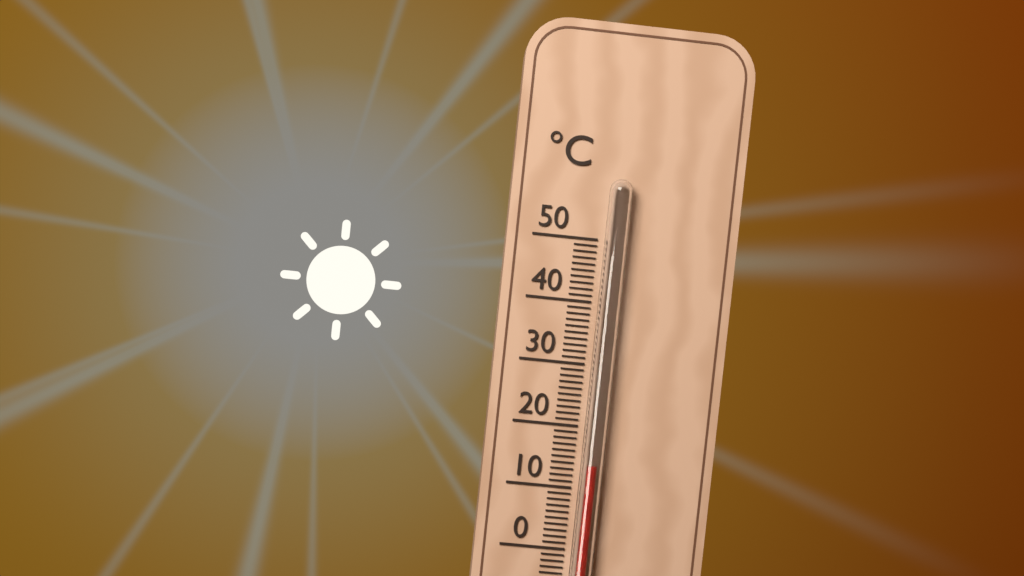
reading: 14 °C
